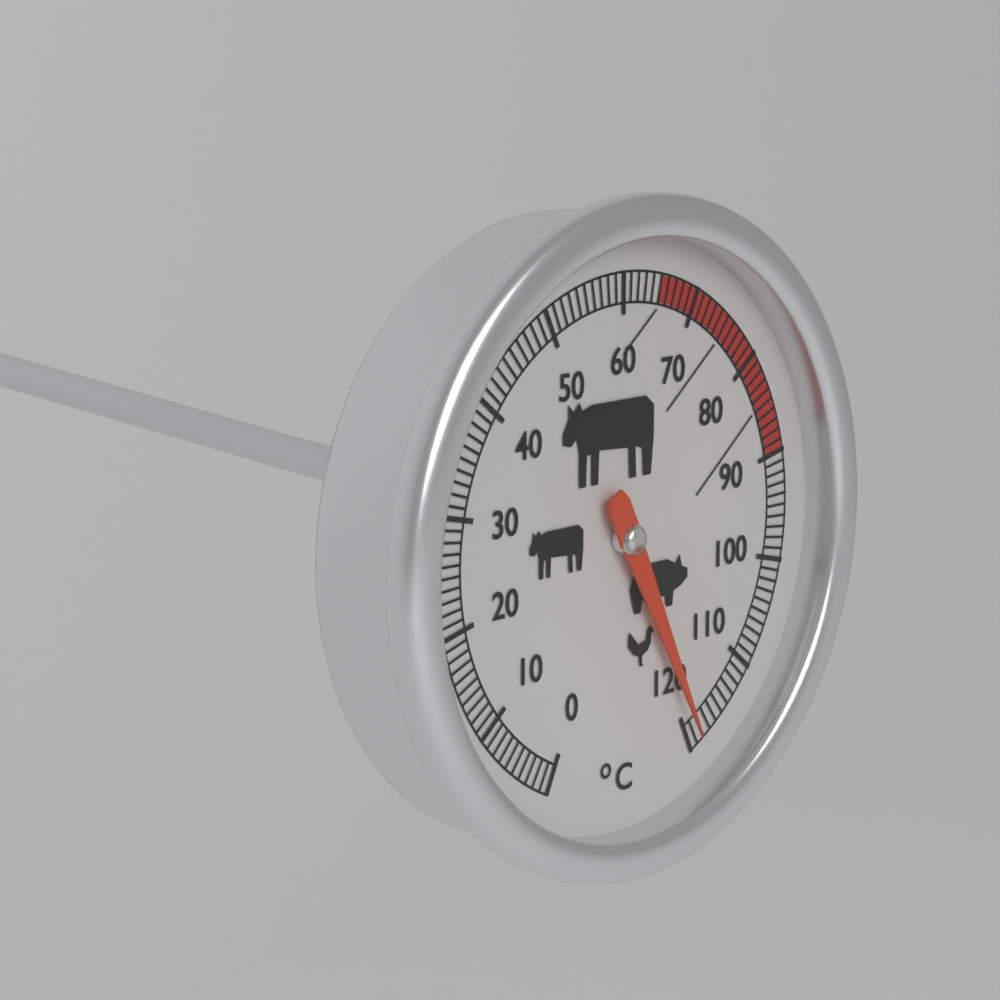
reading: 119 °C
